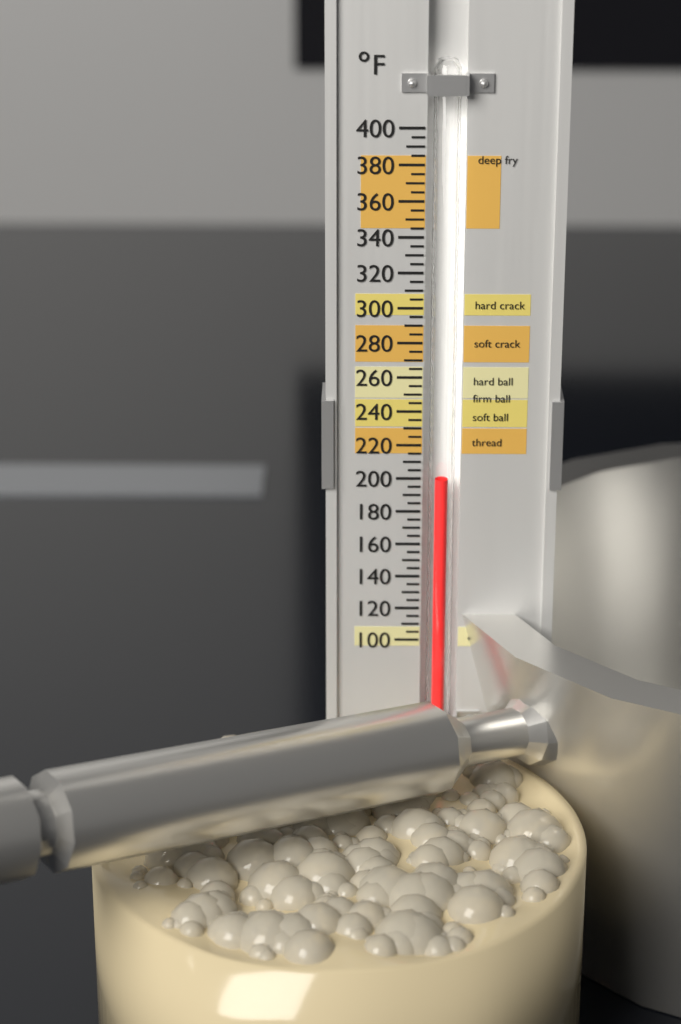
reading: 200 °F
